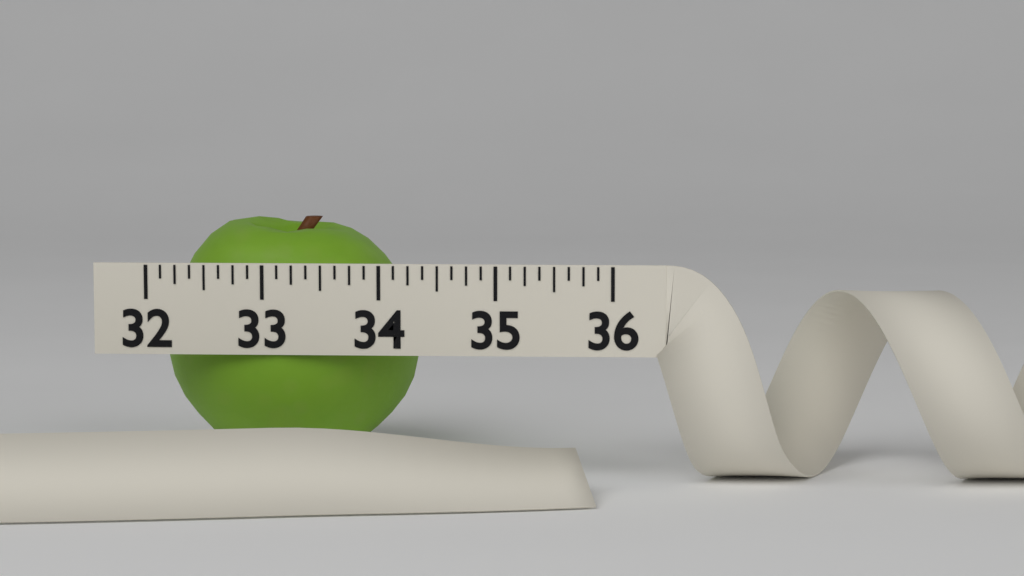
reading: 34.250 (no unit)
